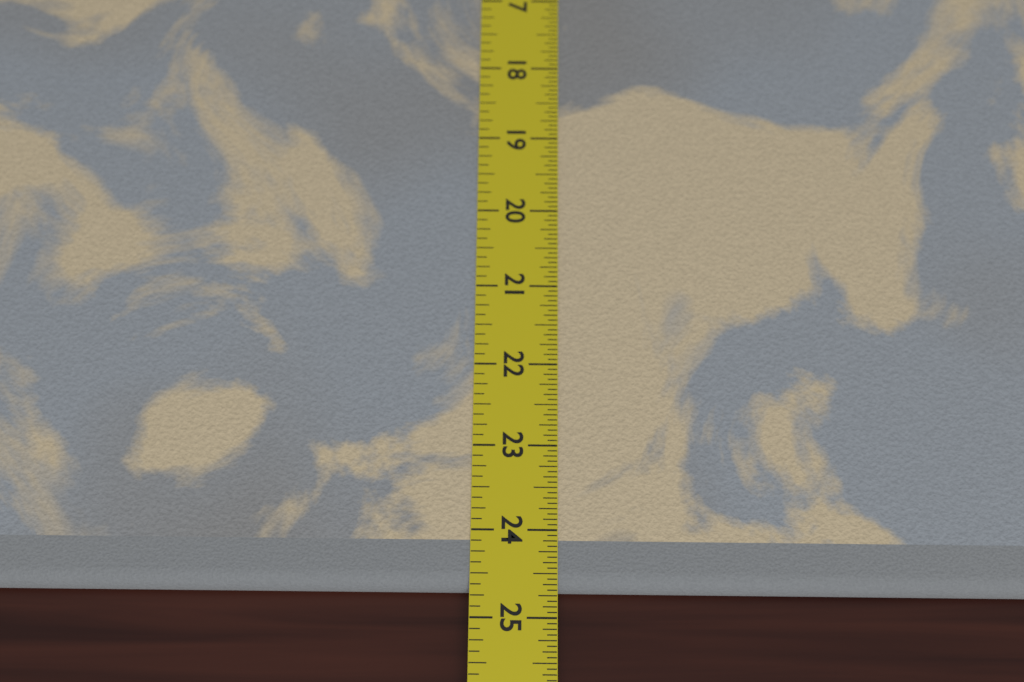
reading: 24.6875 in
